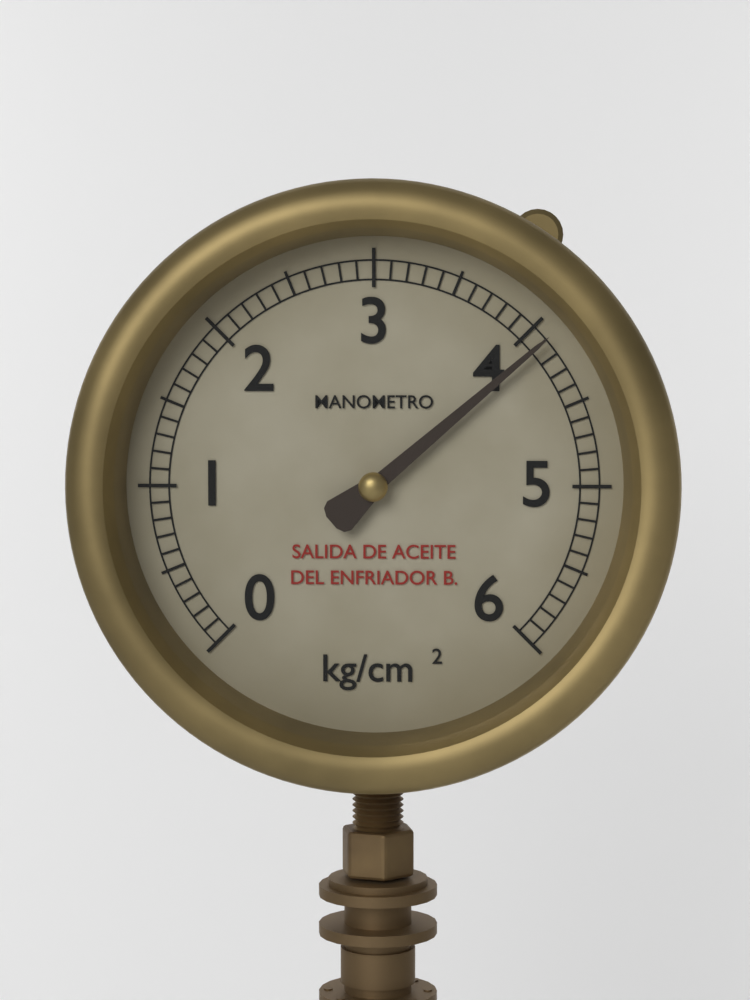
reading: 4.1 kg/cm²
